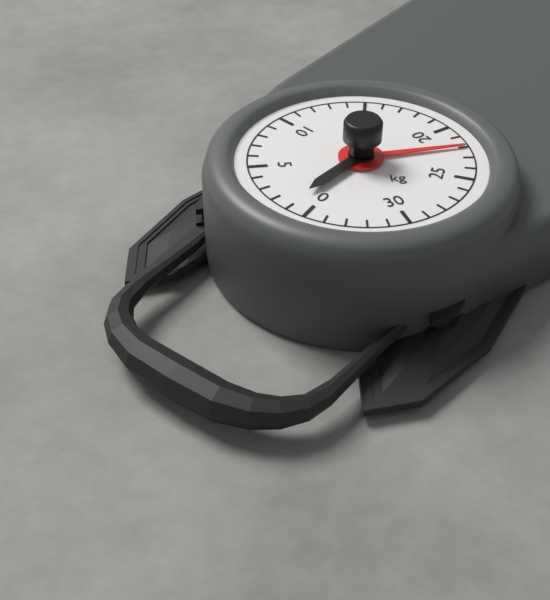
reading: 22 kg
